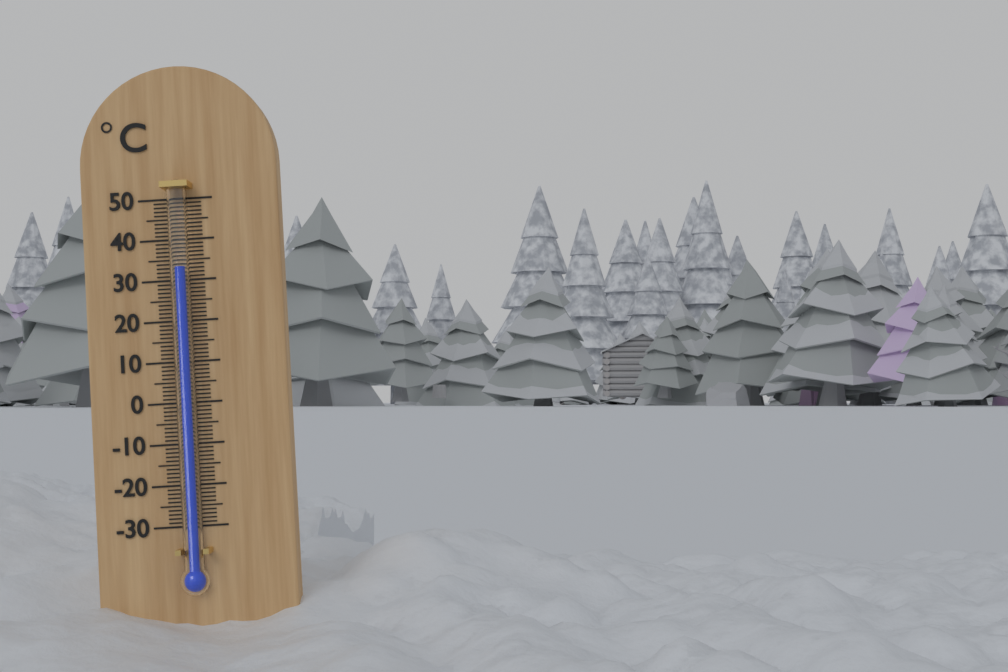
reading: 33 °C
